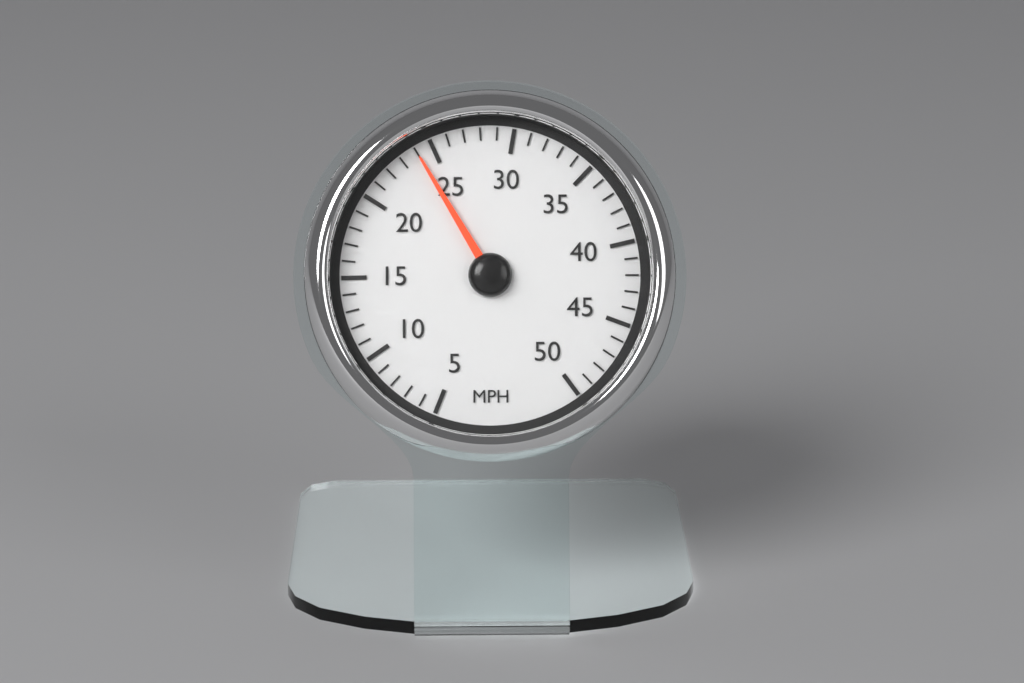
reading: 24 MPH
